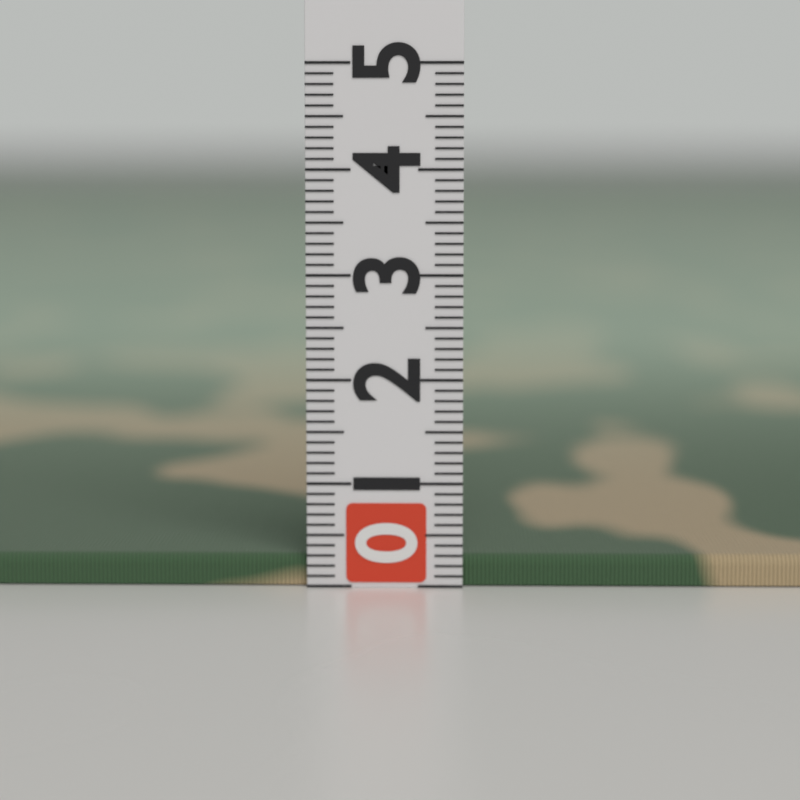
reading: 0.3 (no unit)
